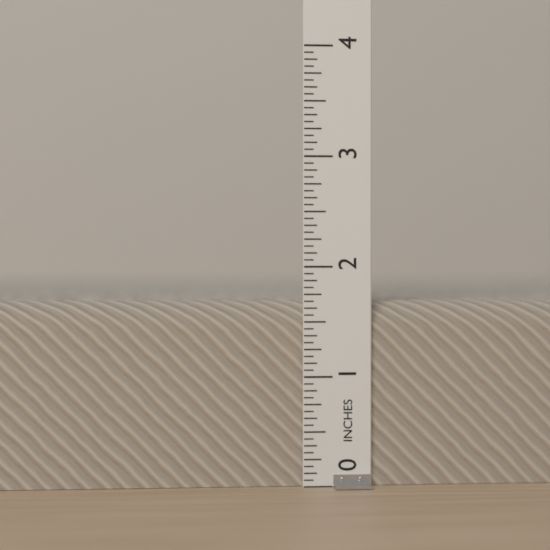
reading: 1.6875 in
